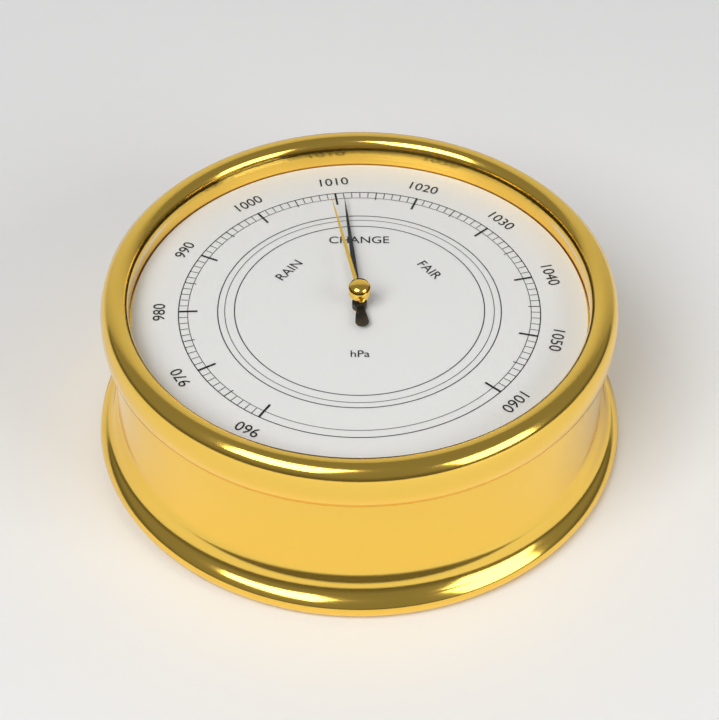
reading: 1011 hPa
